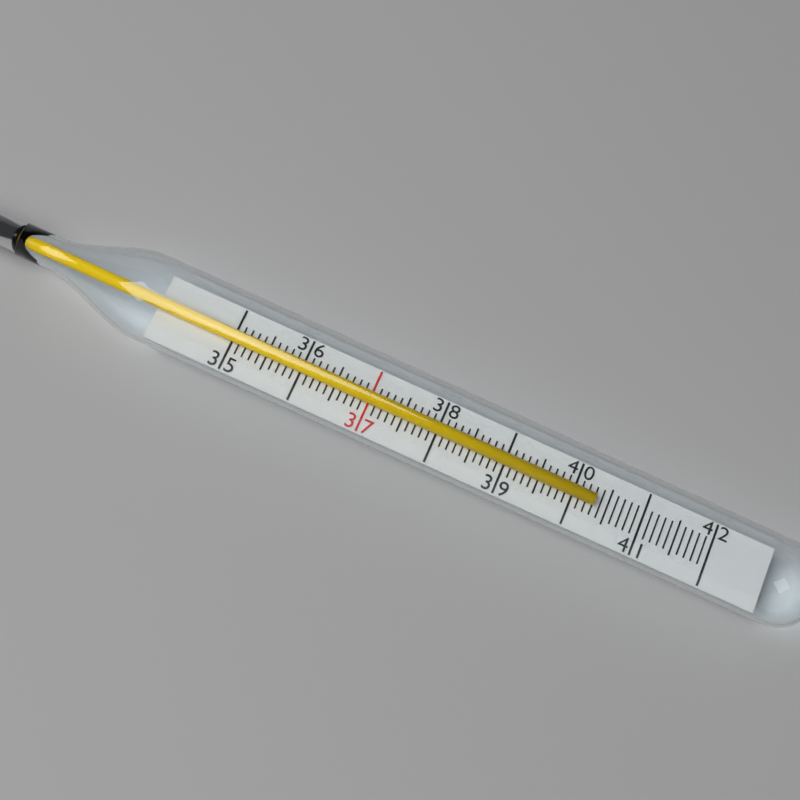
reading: 40.3 (no unit)
